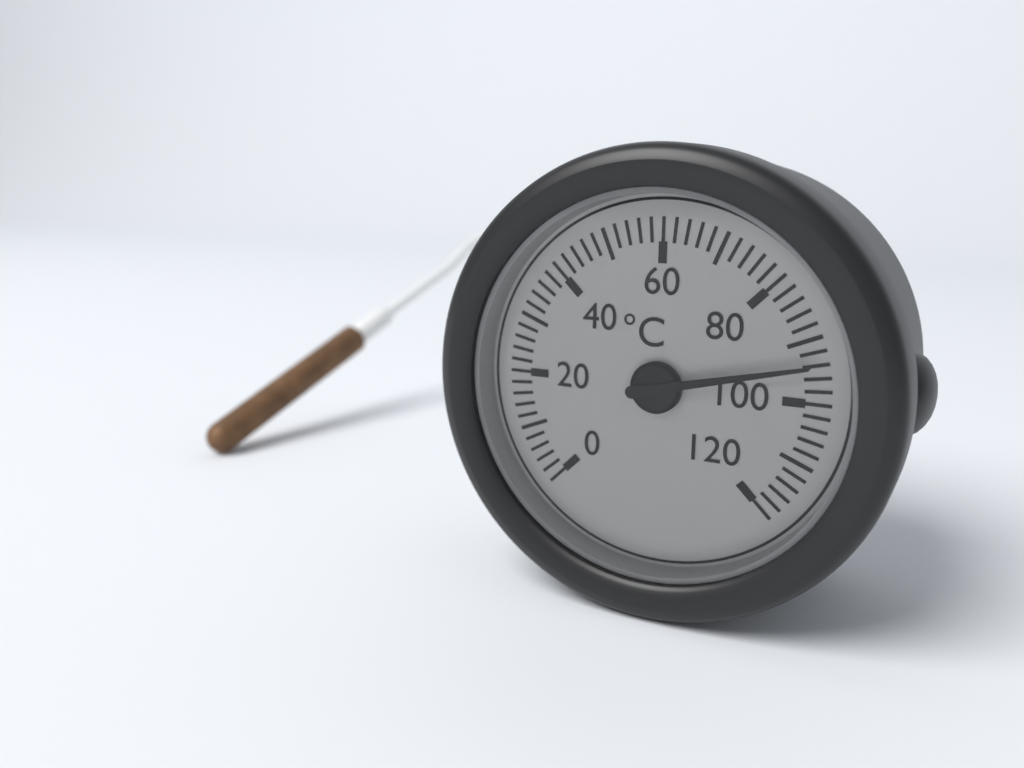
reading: 94 °C
